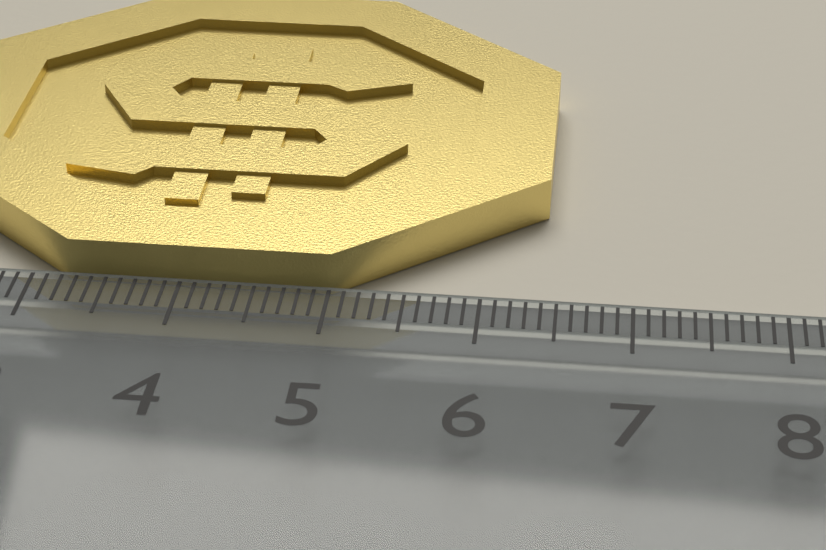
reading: 6.4 cm
